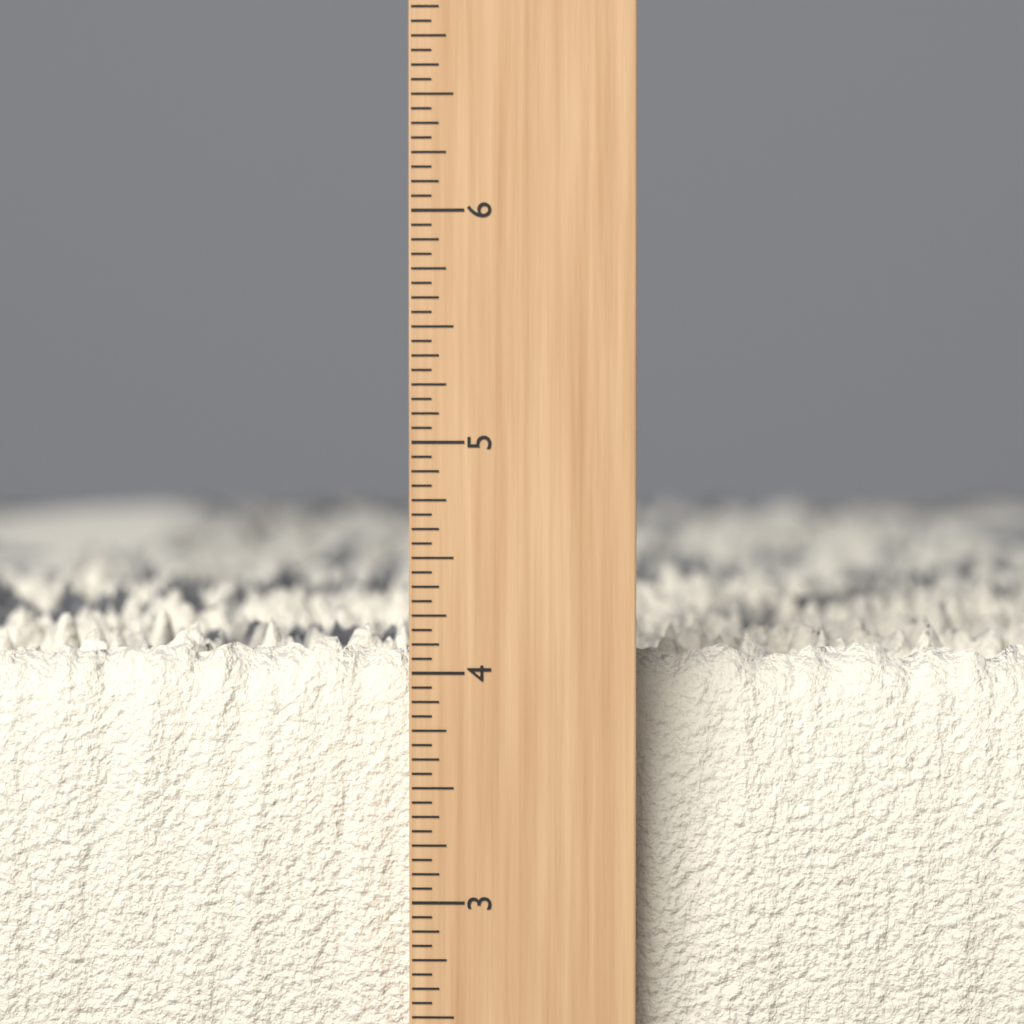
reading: 4.1875 inch
